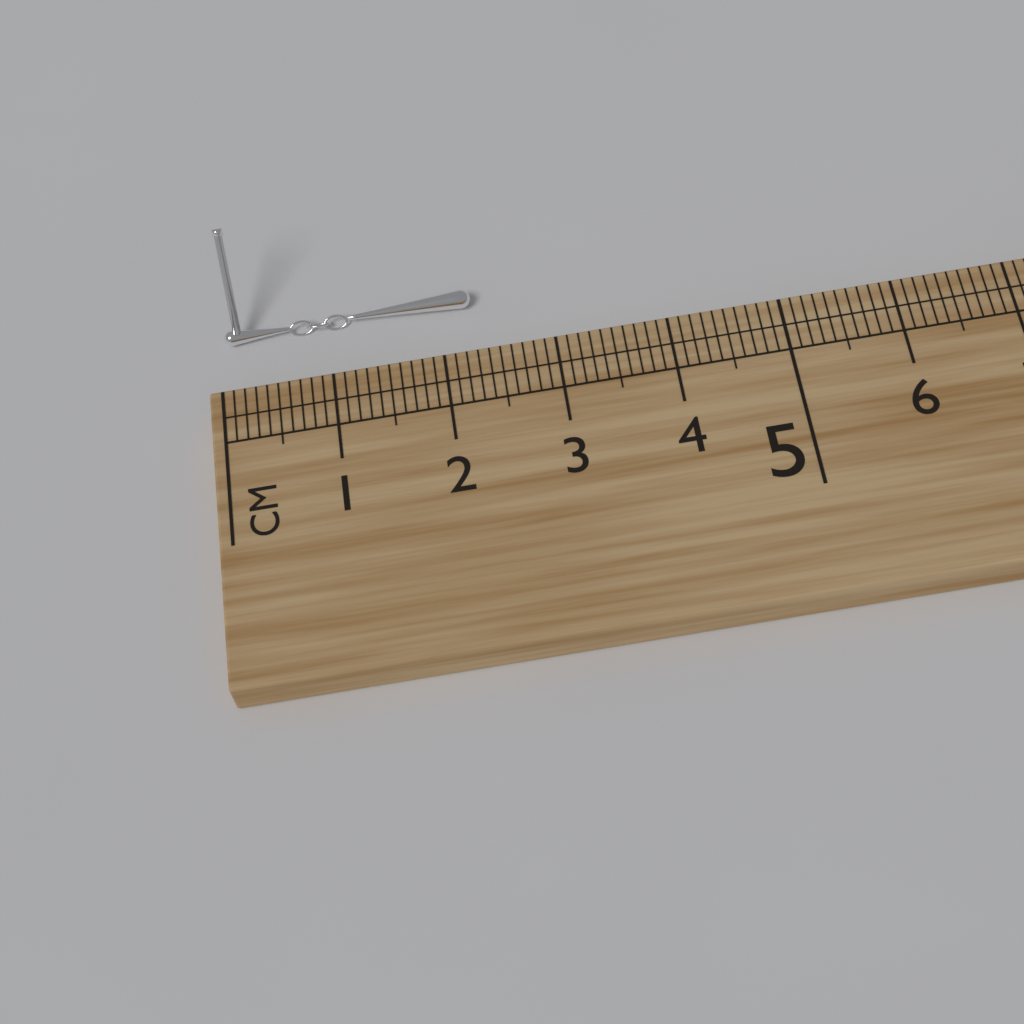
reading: 2.3 cm
